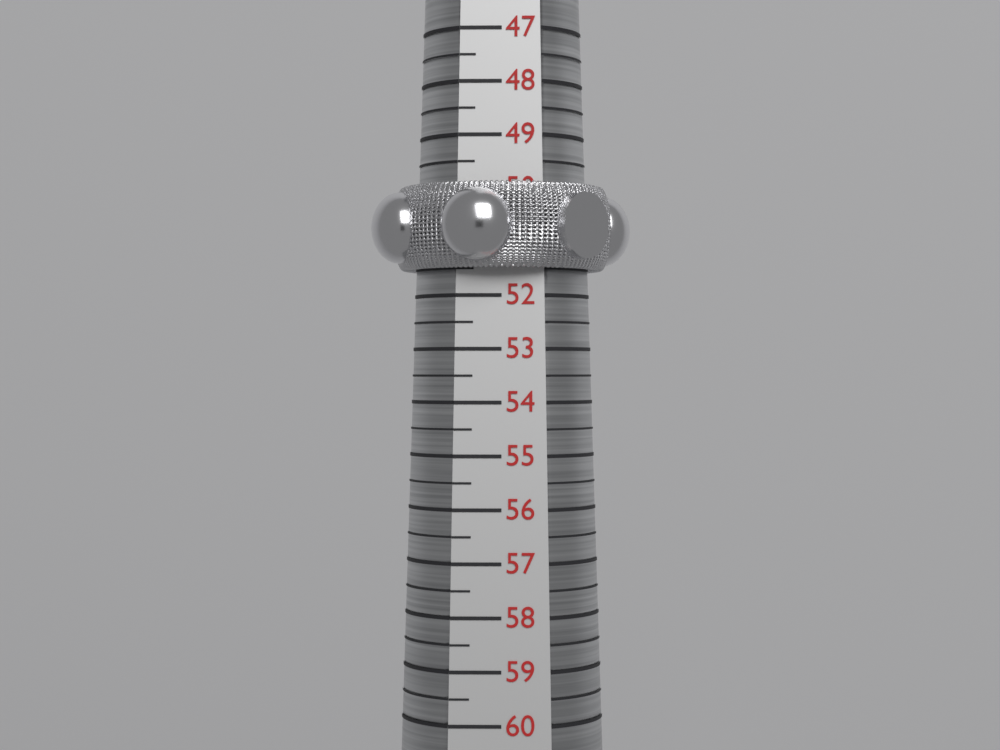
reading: 51.5 (no unit)
